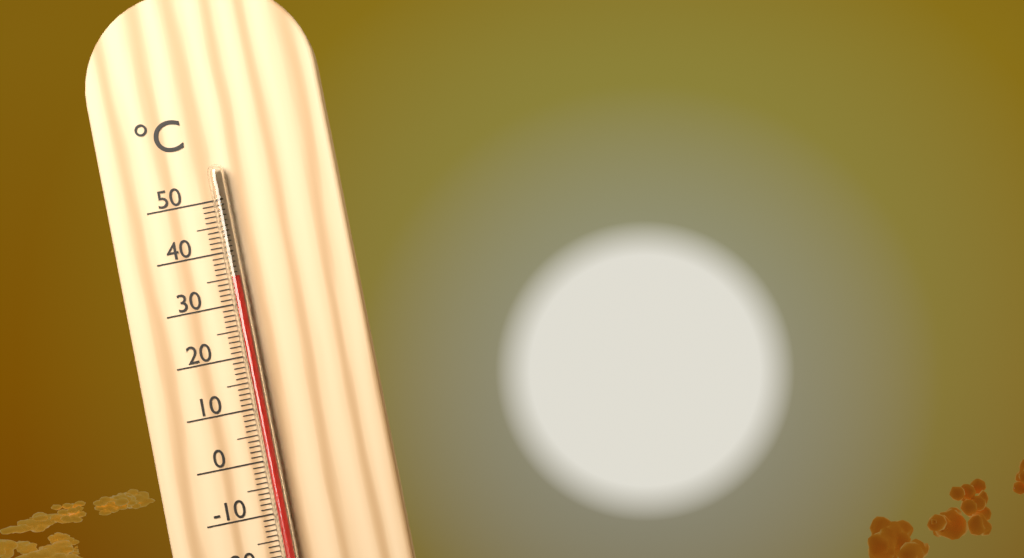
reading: 35 °C
